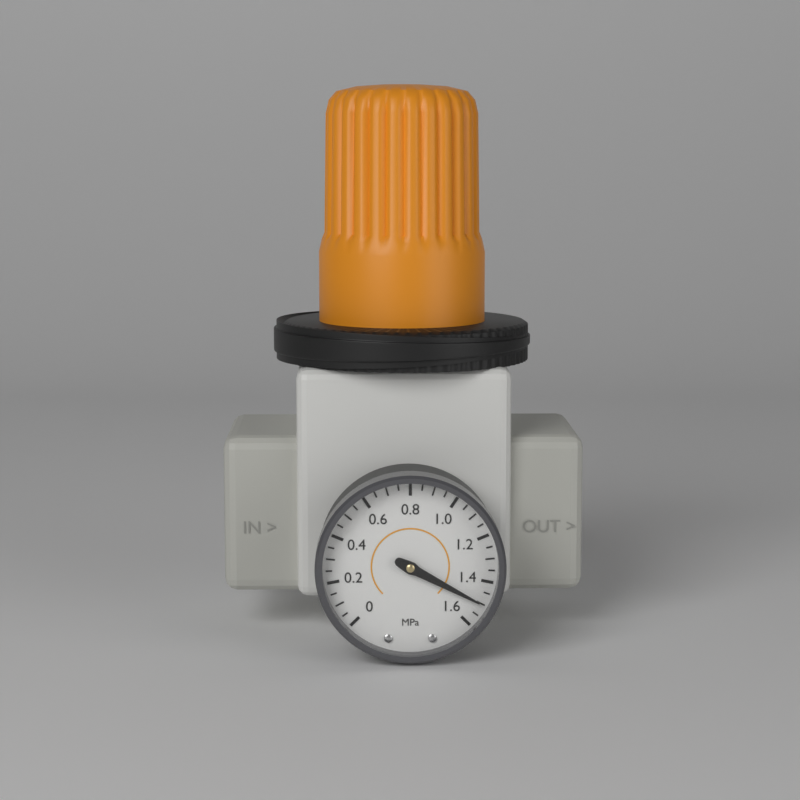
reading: 1.50 MPa
